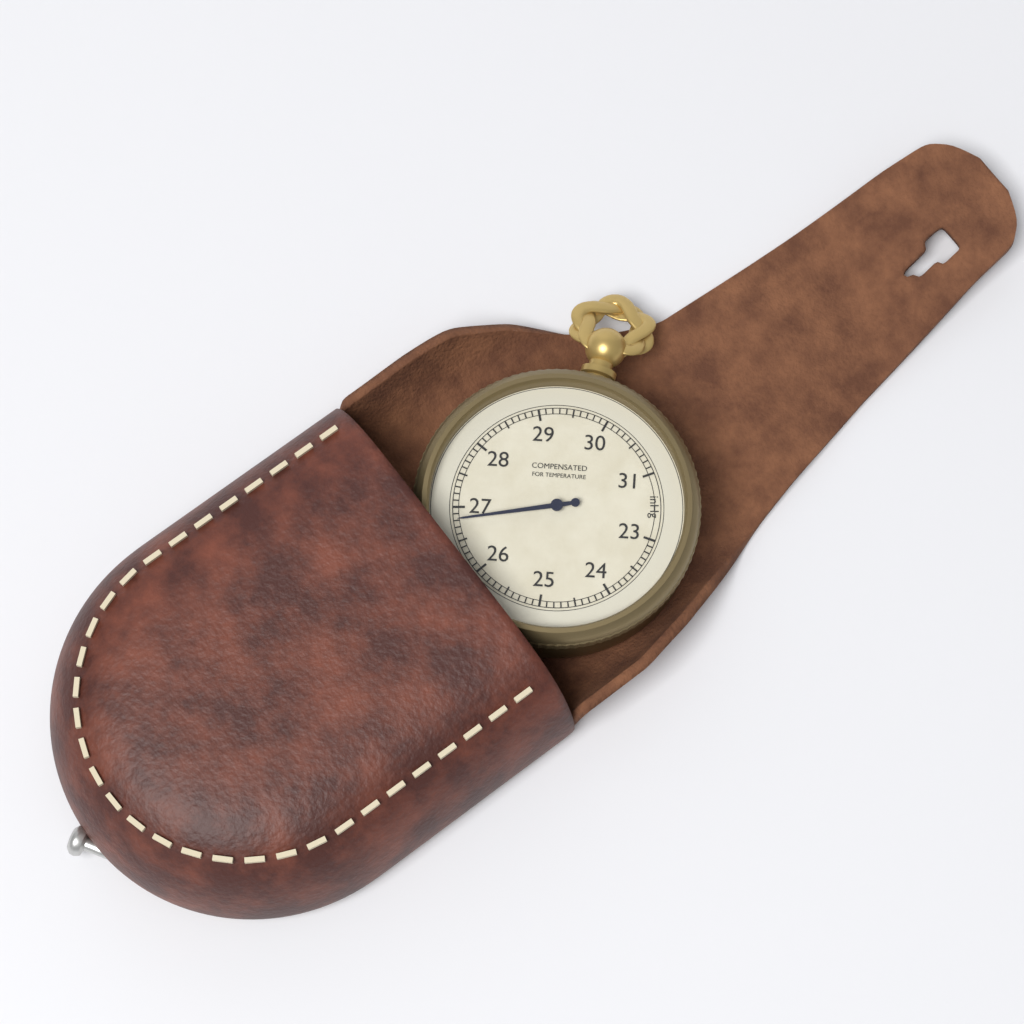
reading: 26.8 inHg
